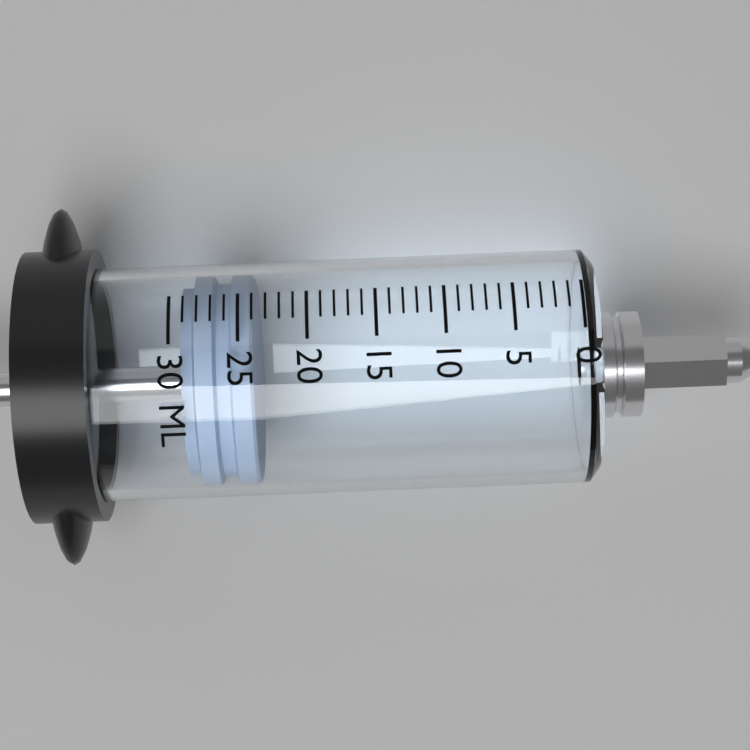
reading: 24 ml
